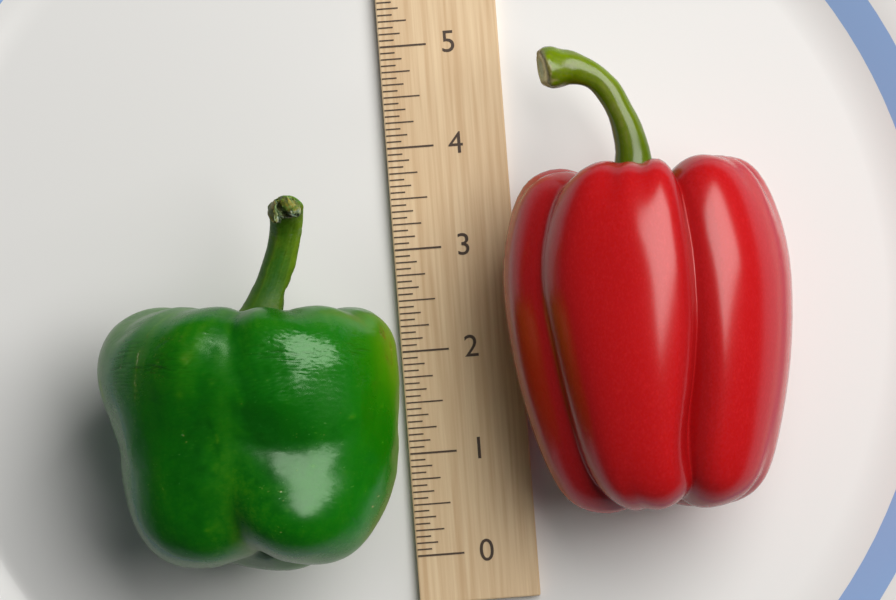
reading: 3.5000 (no unit)
